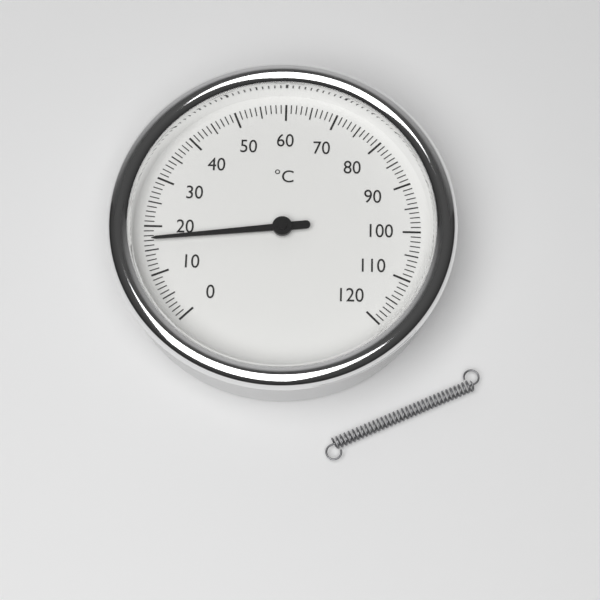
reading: 17 °C
